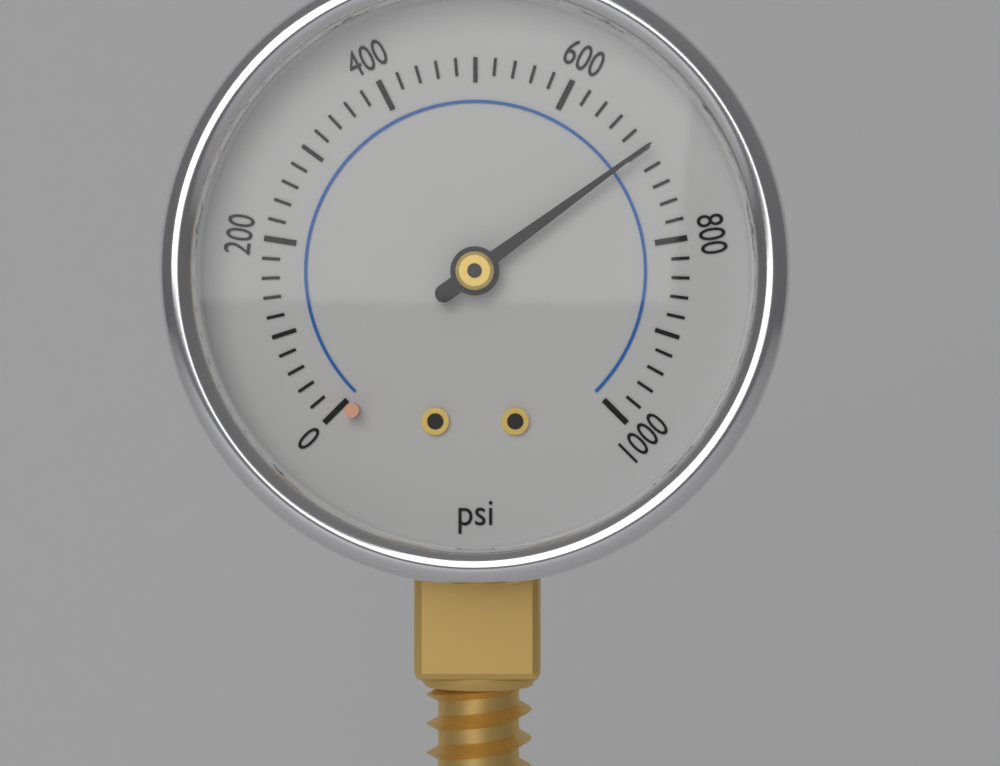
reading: 700 psi
